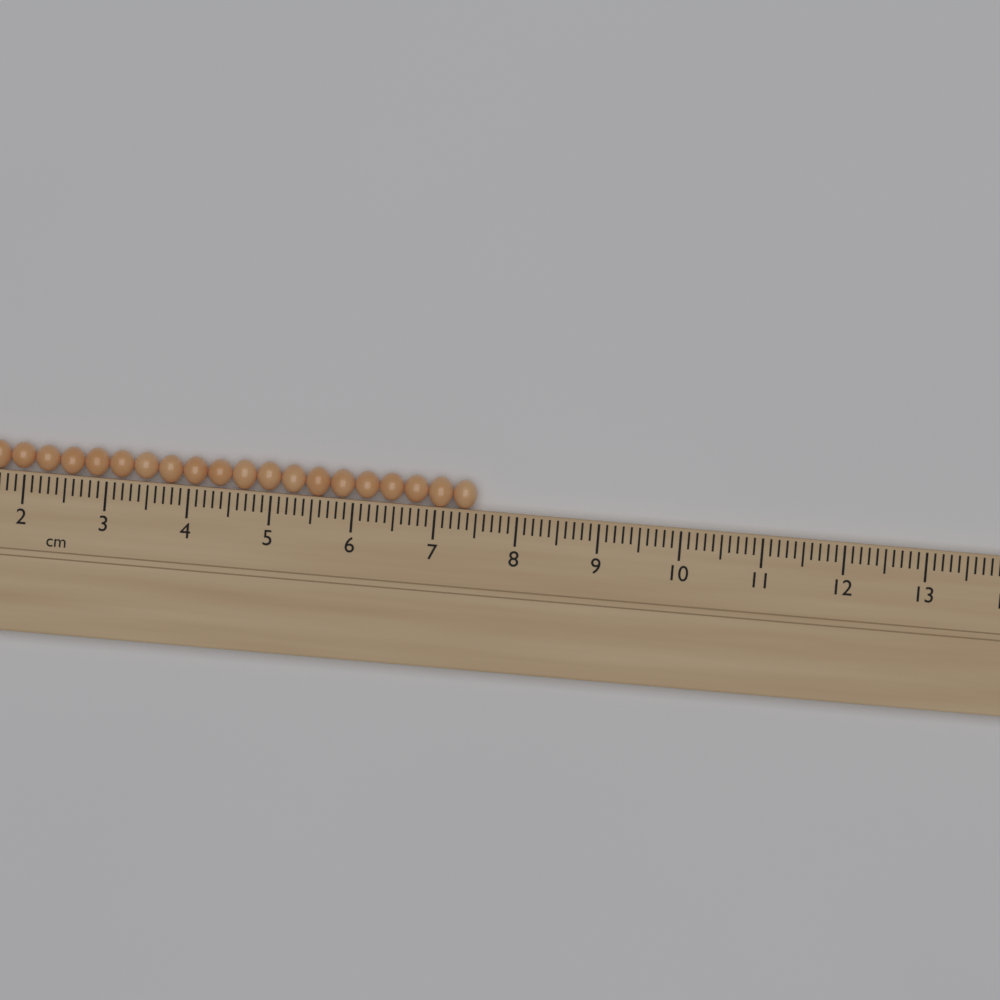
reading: 7.5 cm
